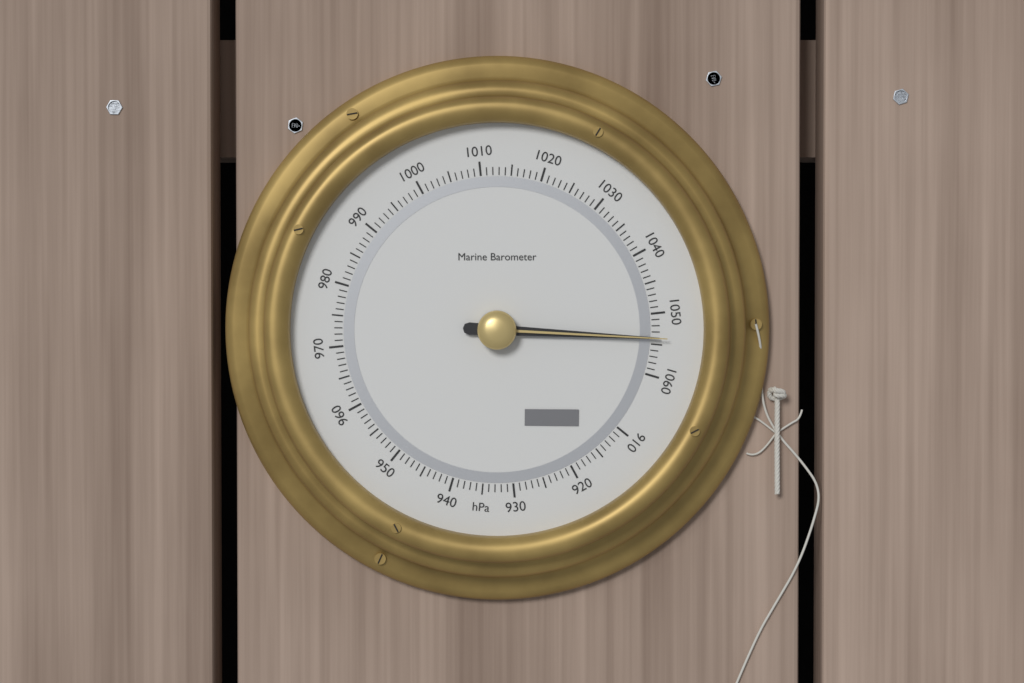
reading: 1054 hPa
